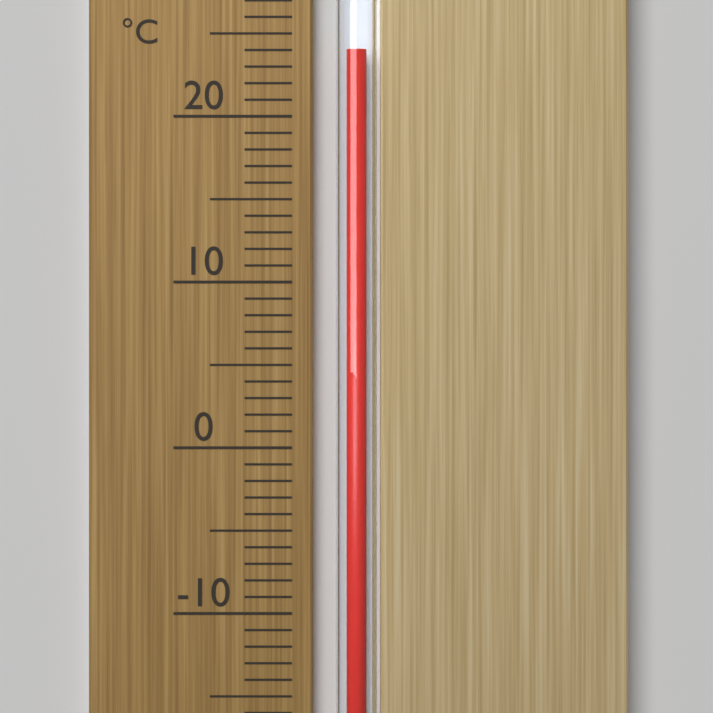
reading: 24 °C
